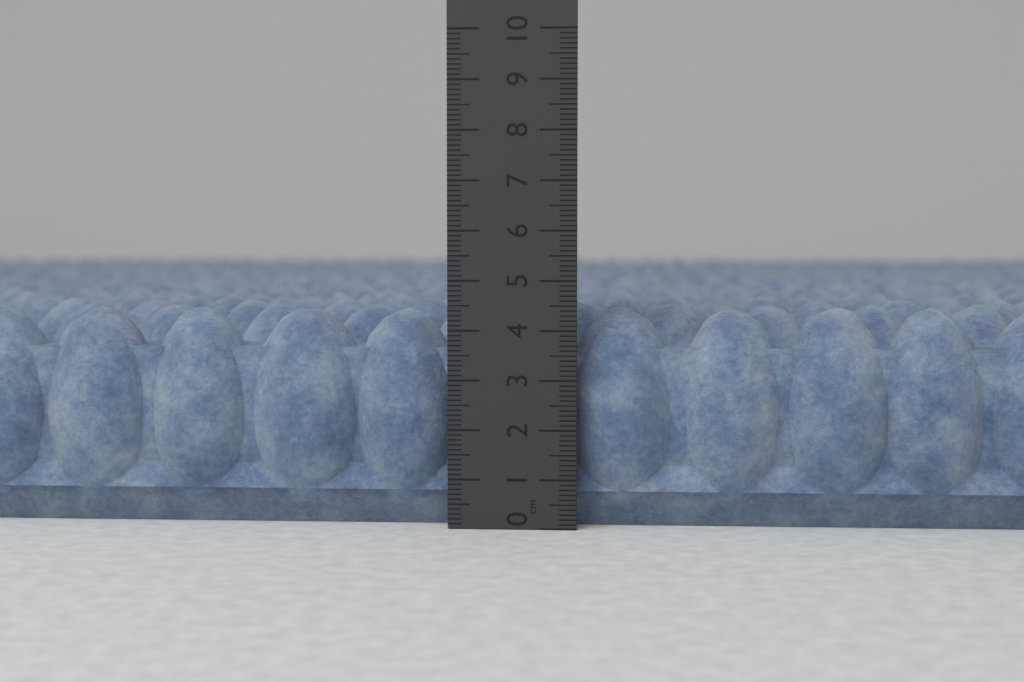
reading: 4.5 cm
